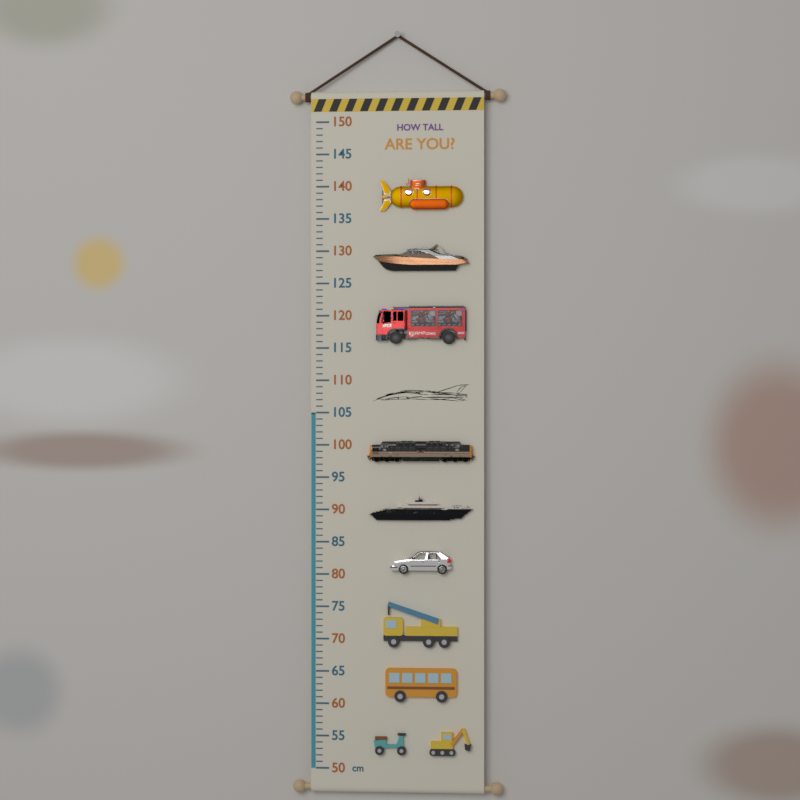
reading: 105 cm
